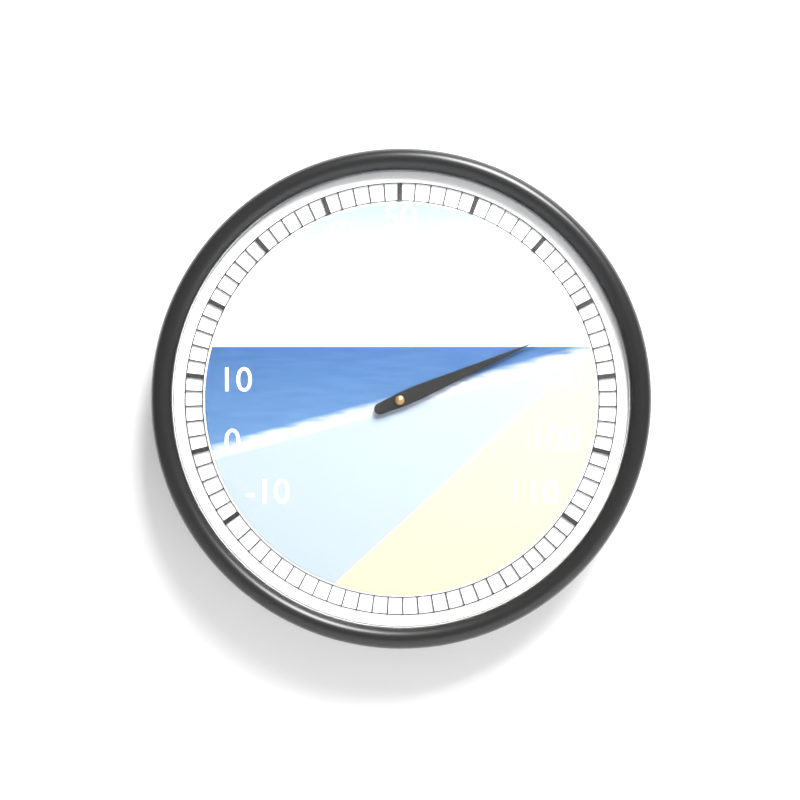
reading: 82 (no unit)
